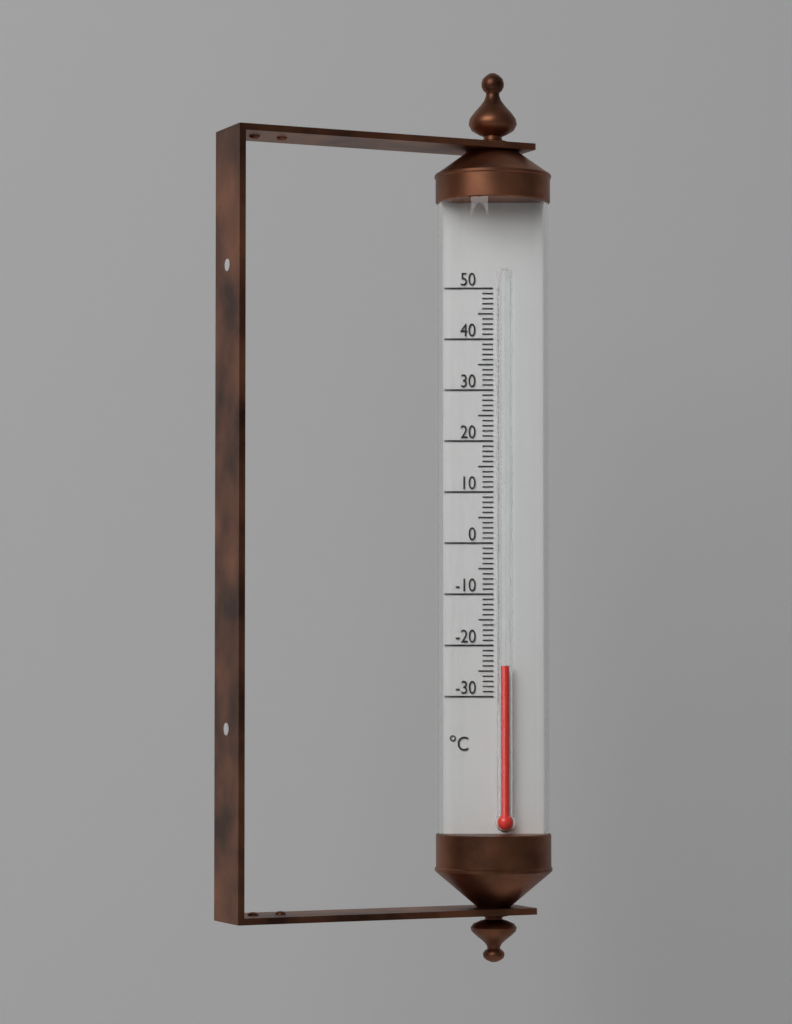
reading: -24 °C
